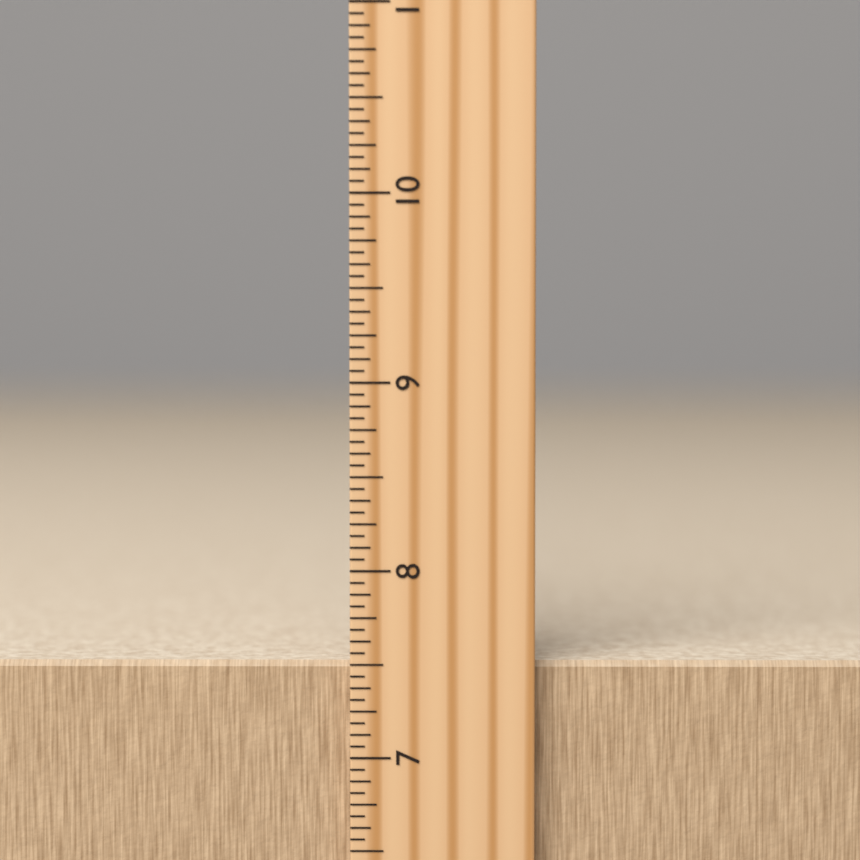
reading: 7.5000 inch
